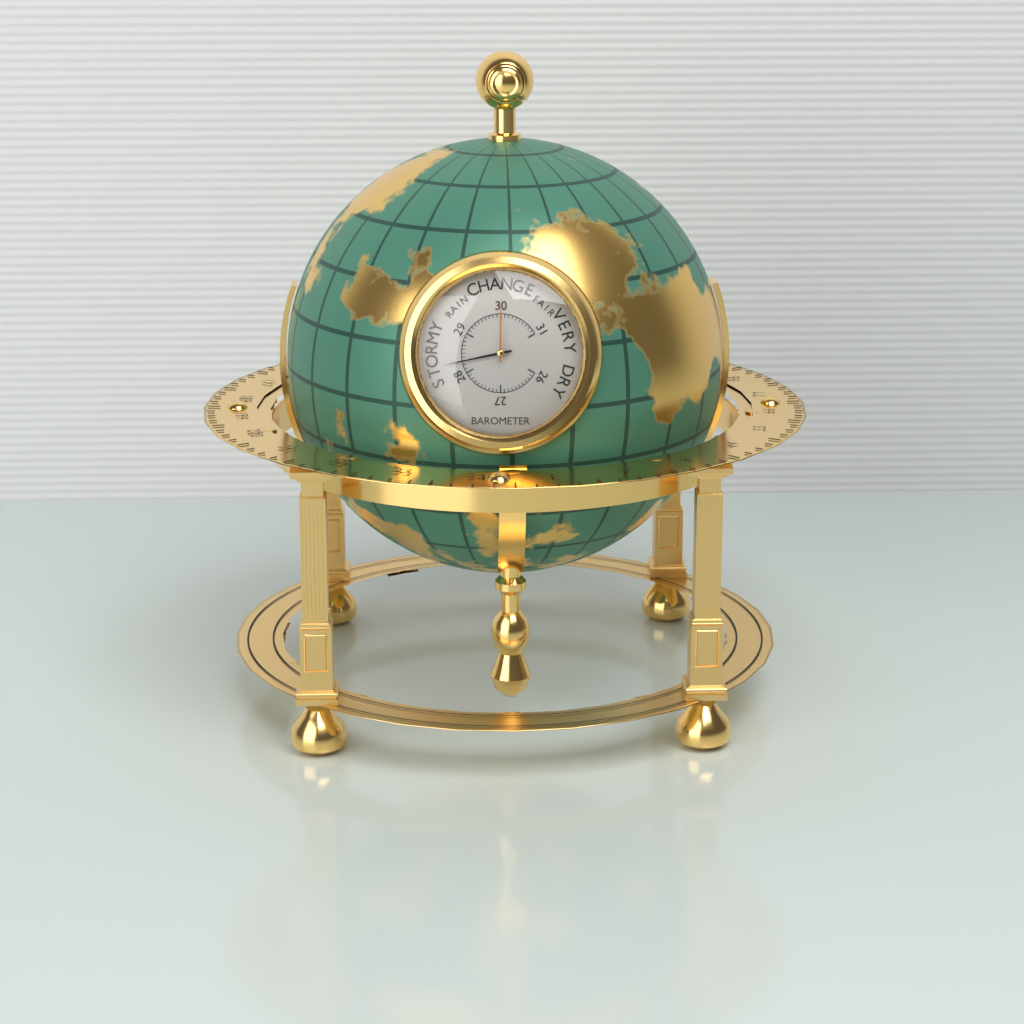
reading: 28.3 inHg
